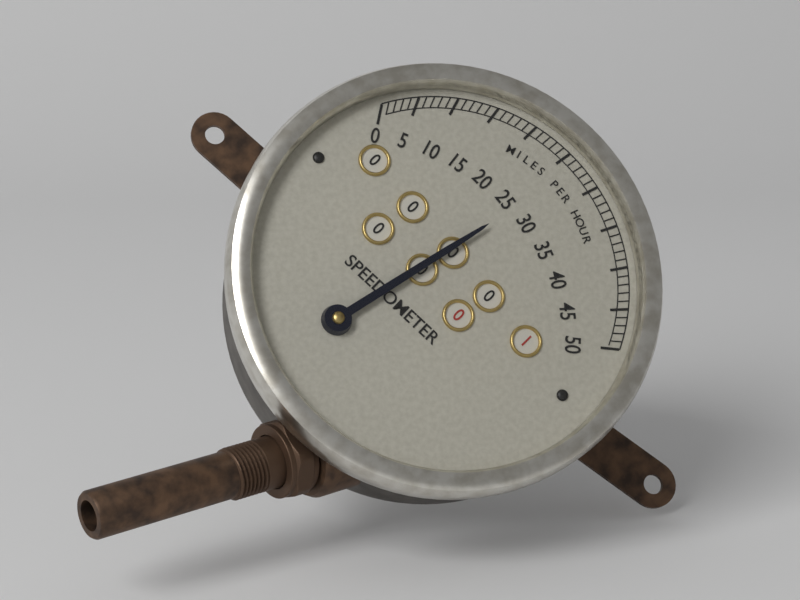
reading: 27 mph
